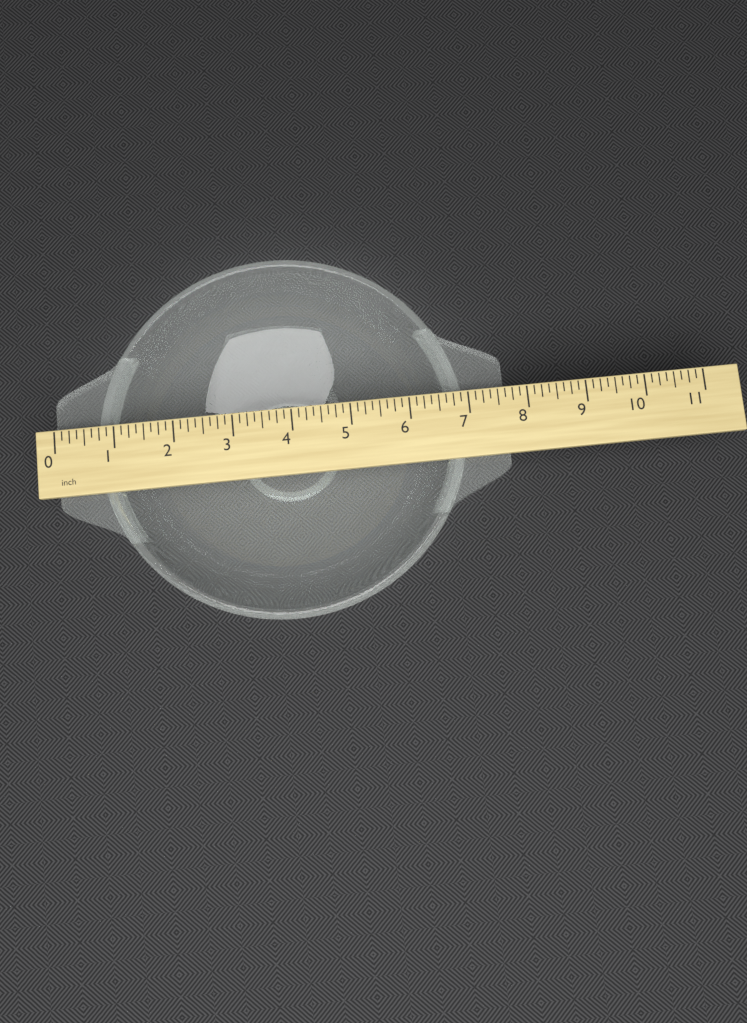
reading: 7.625 inch
